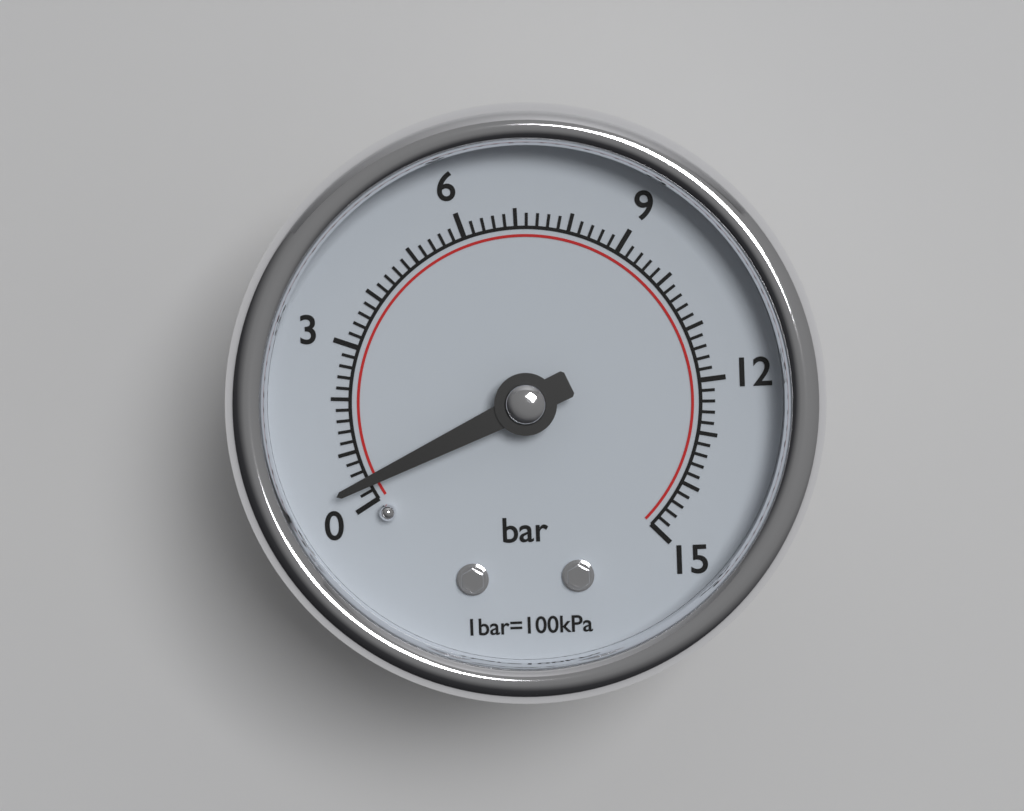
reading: 0.4 bar
